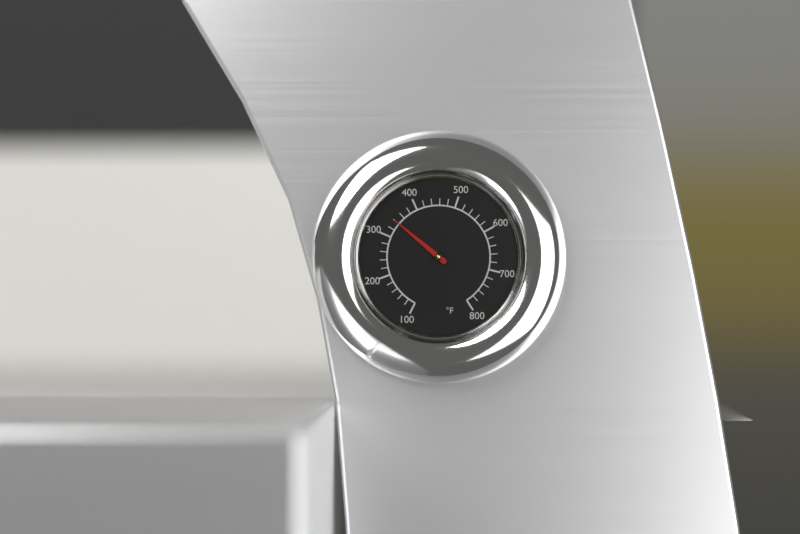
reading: 340 °F
